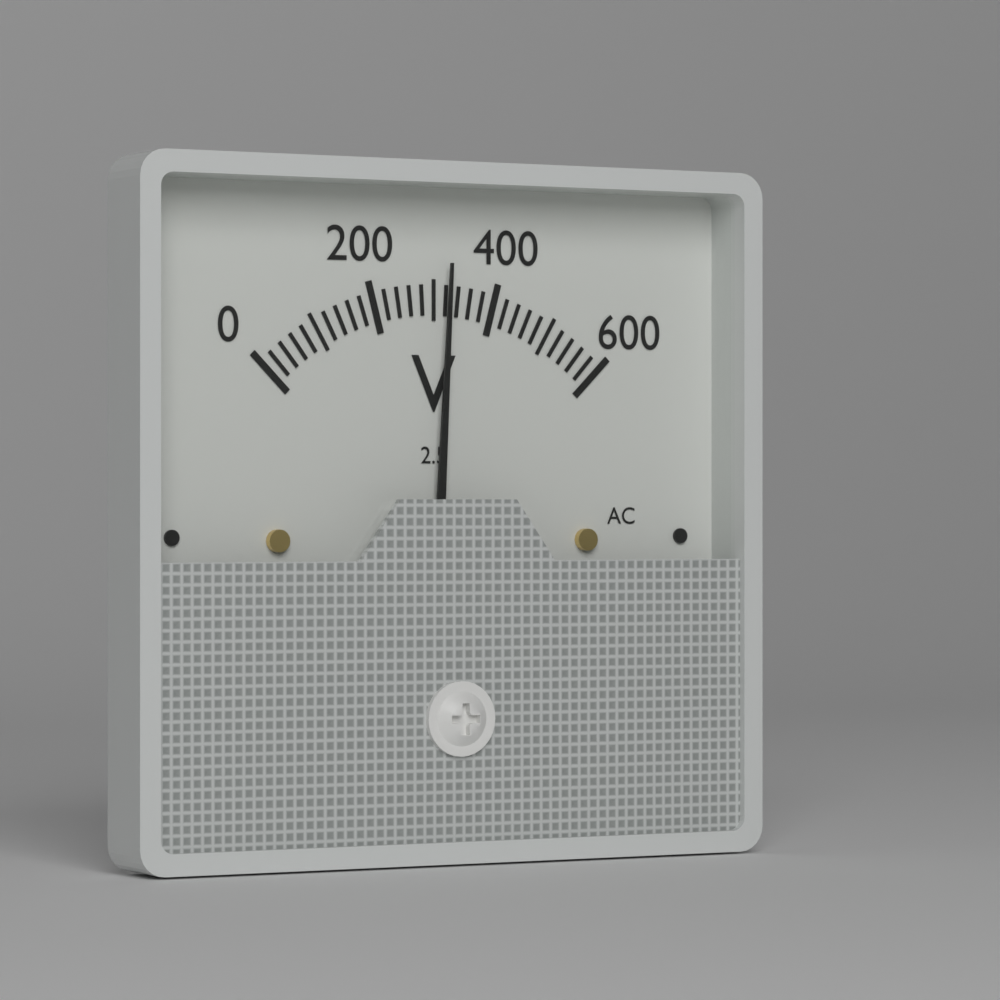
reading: 320 V
